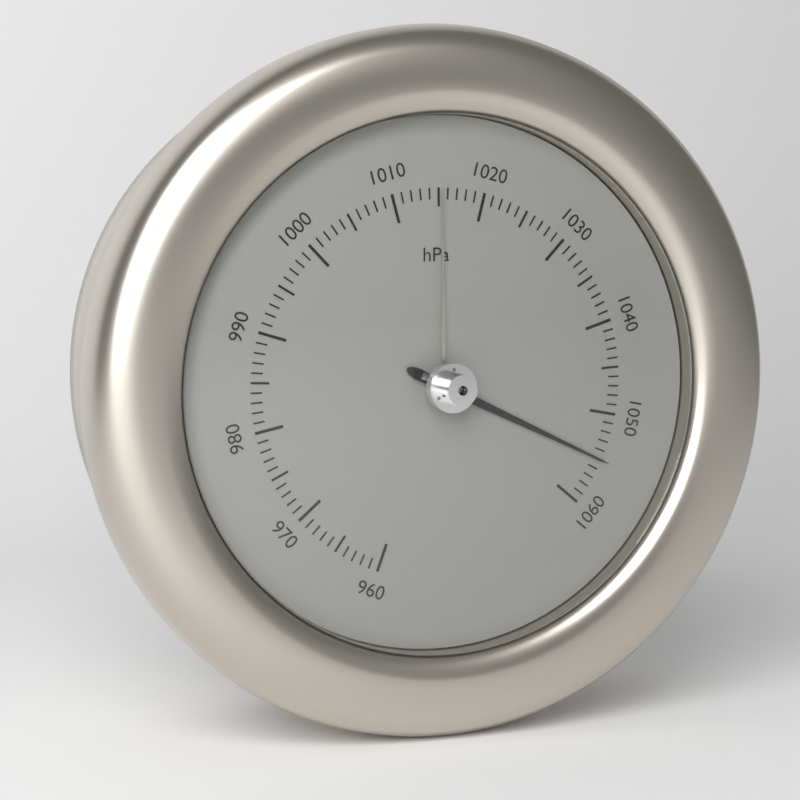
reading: 1055 hPa
